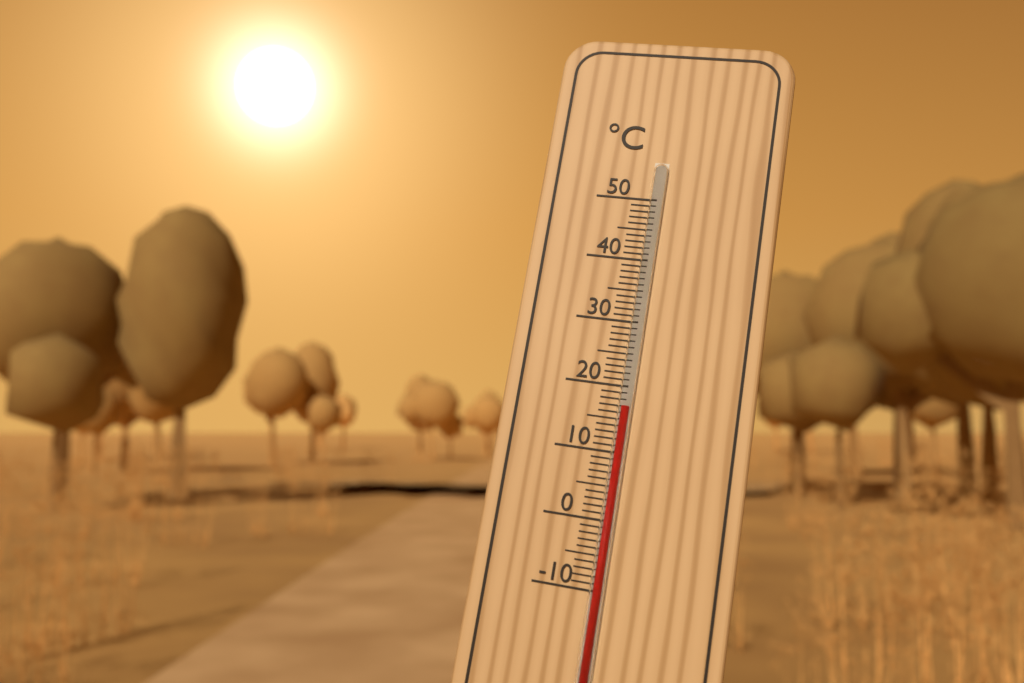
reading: 17 °C
